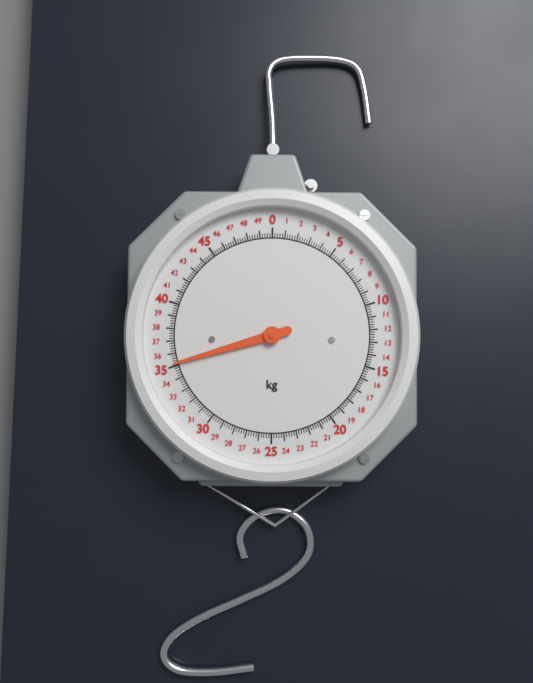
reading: 35.2 kg
